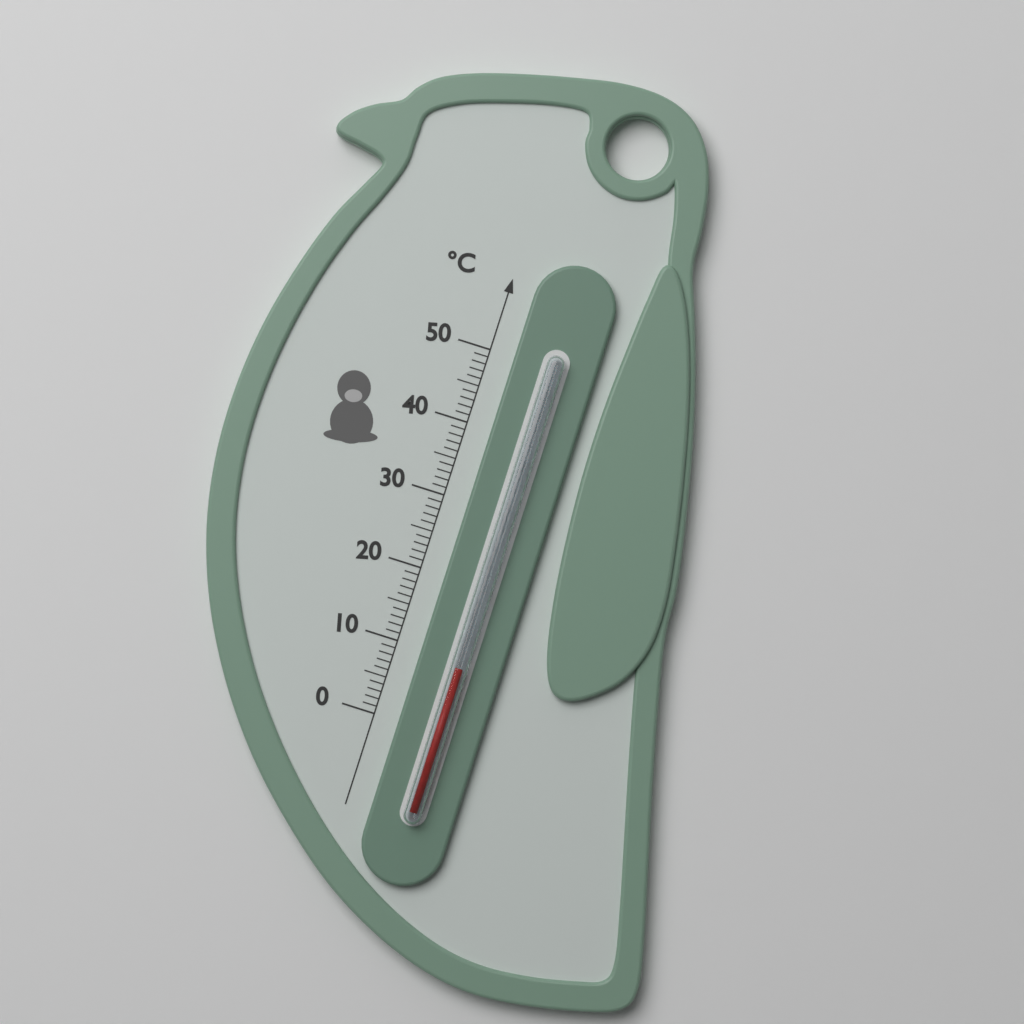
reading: 9 °C
